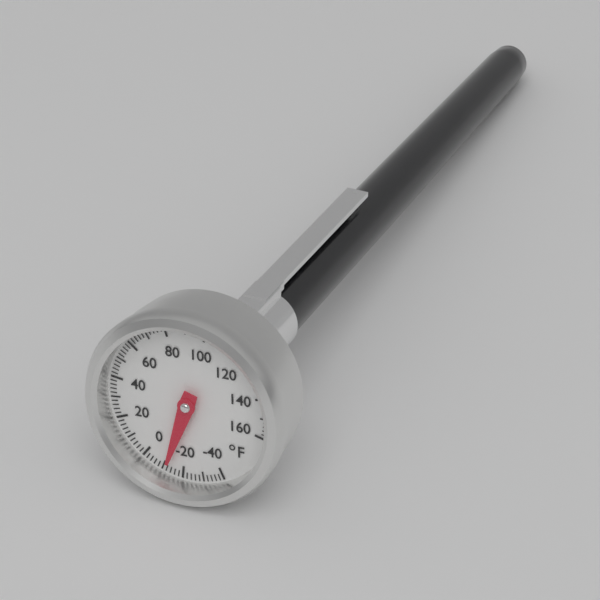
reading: -12 °F
